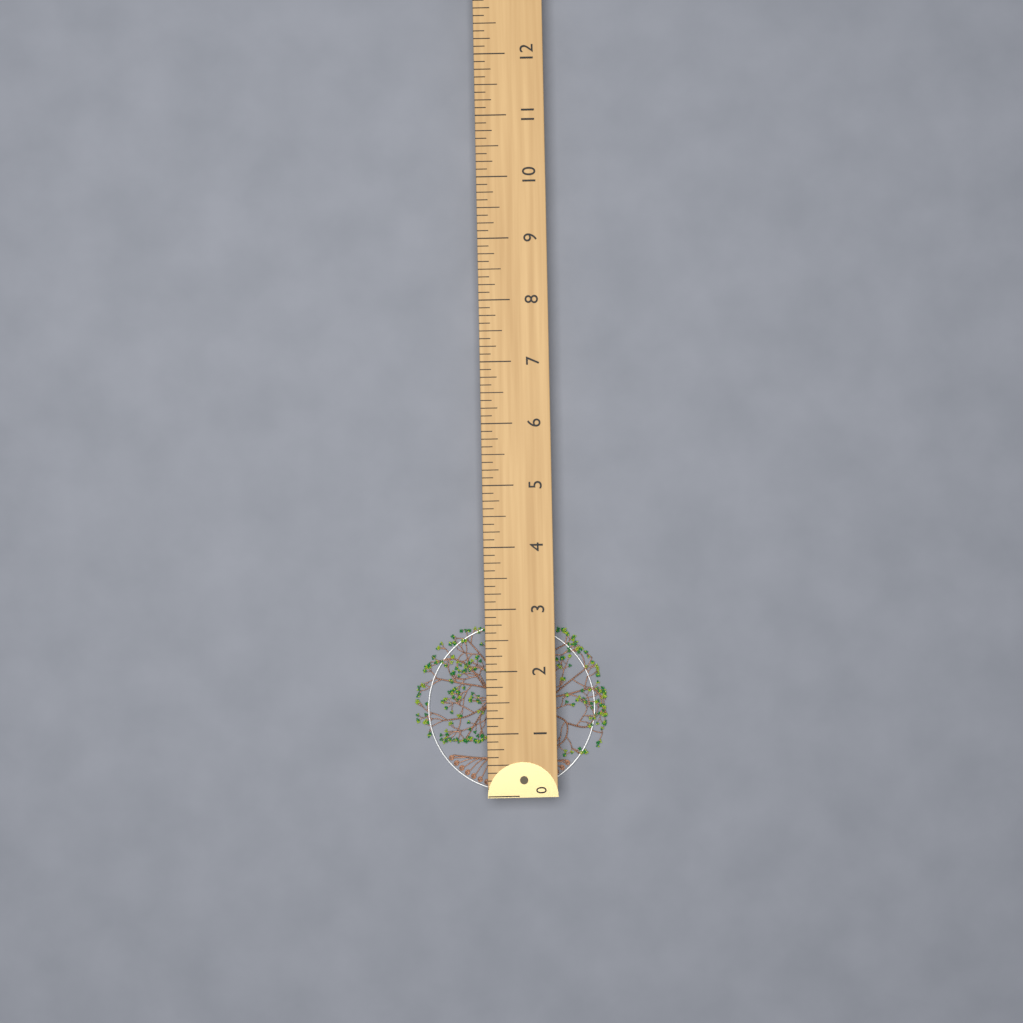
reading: 2.750 (no unit)
